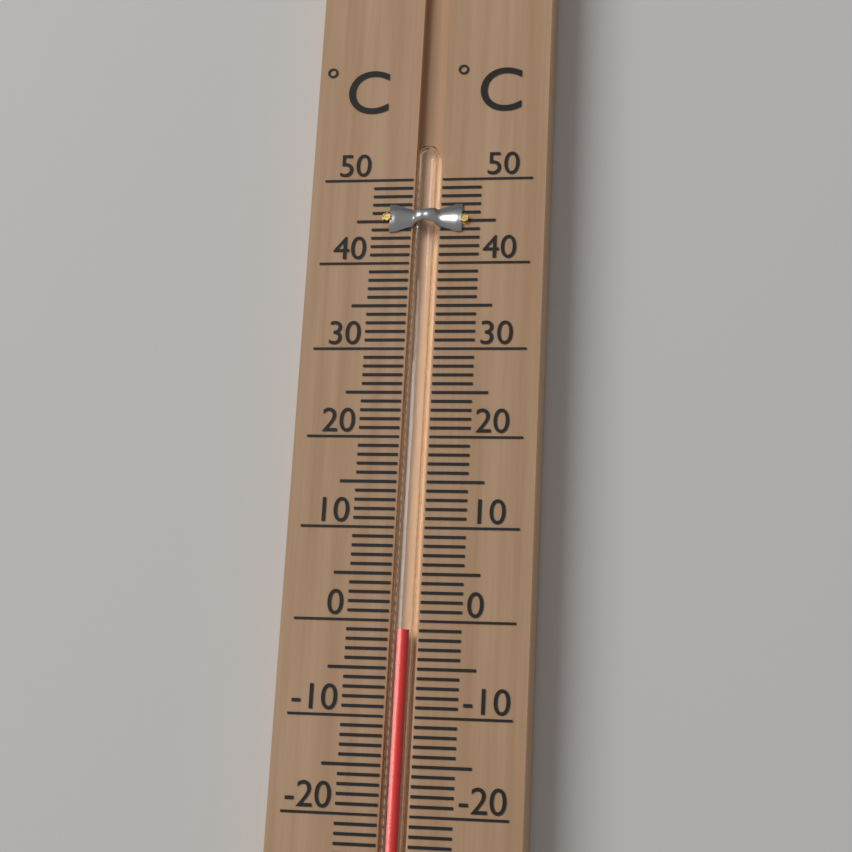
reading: -1 °C
